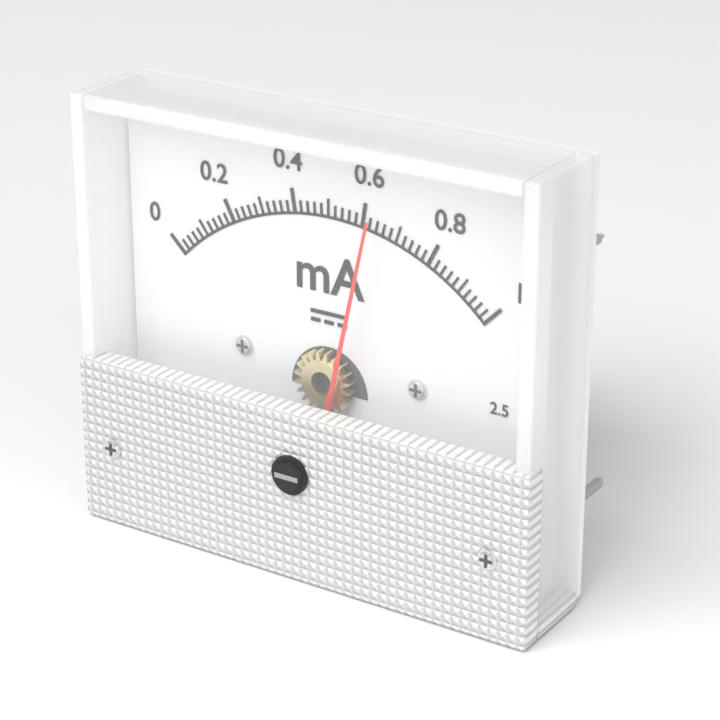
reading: 0.64 mA
